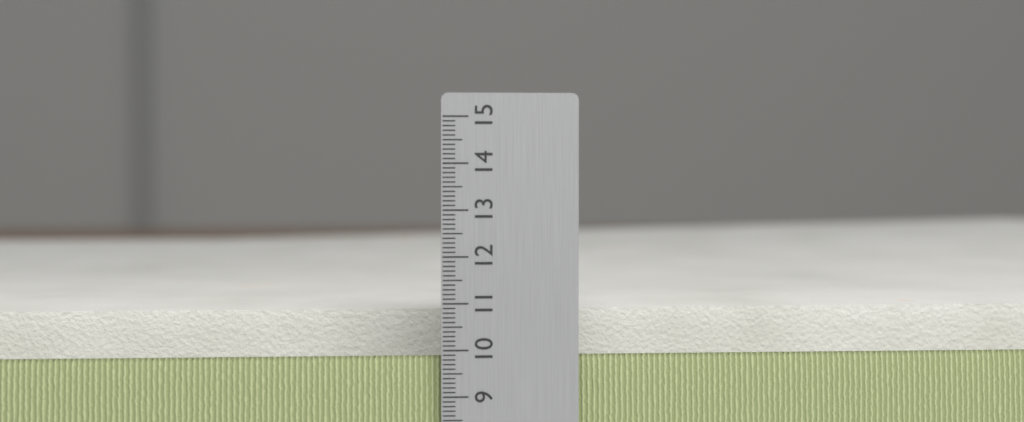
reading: 10.6 (no unit)
